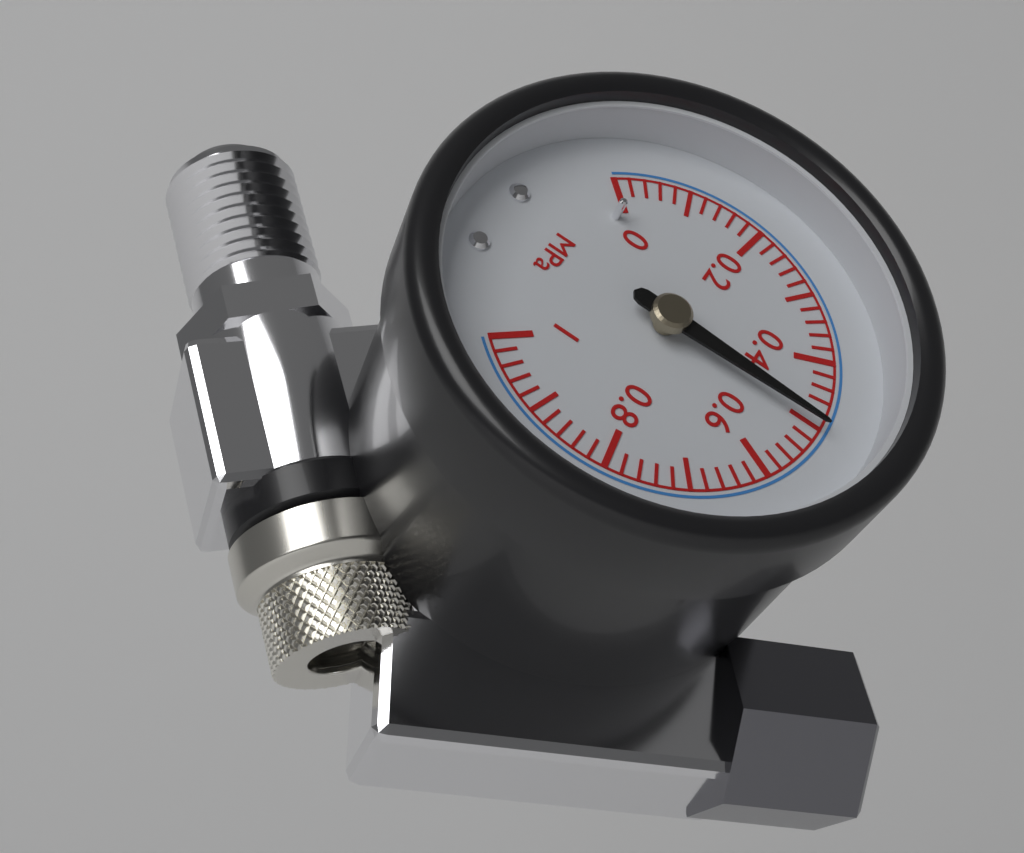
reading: 0.50 MPa
